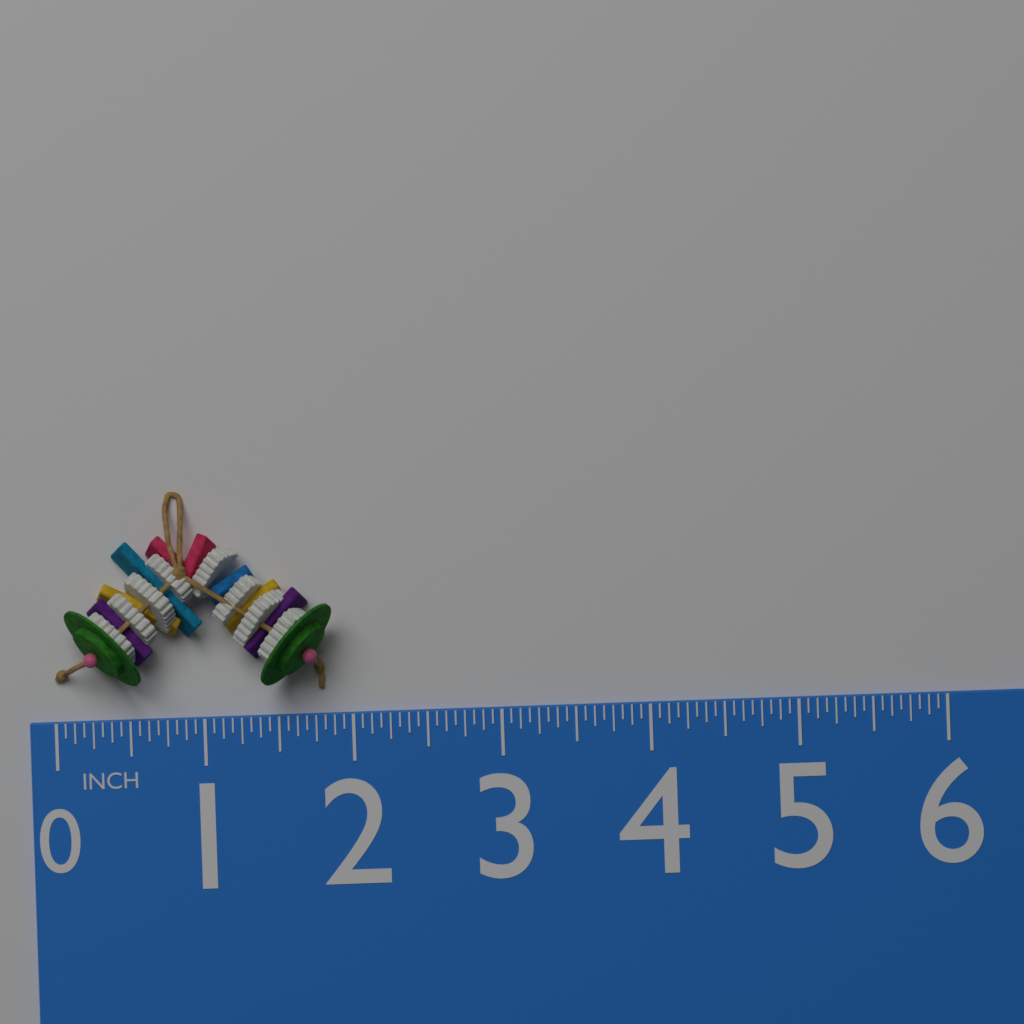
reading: 1.8750 in
